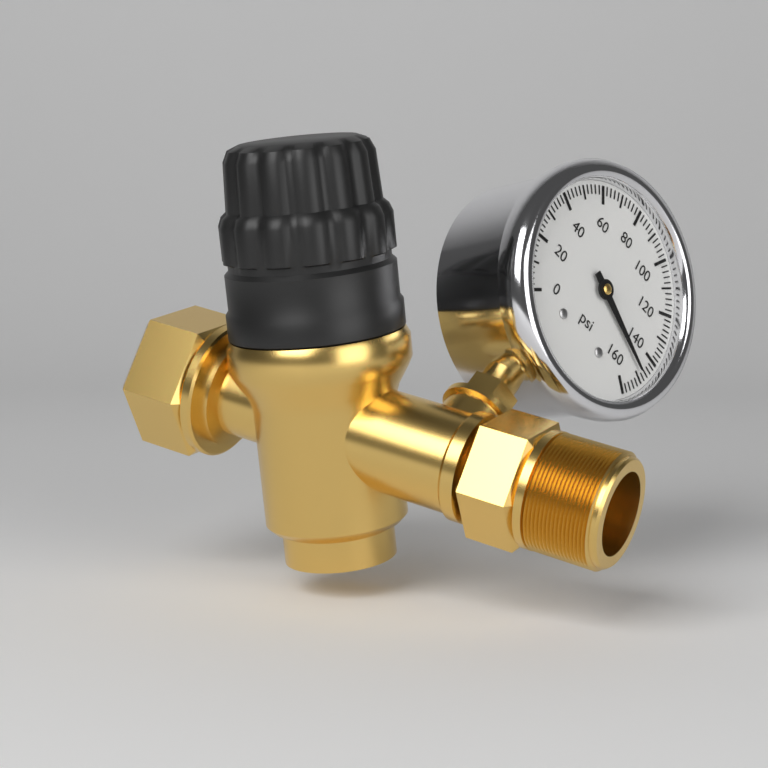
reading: 148 psi
